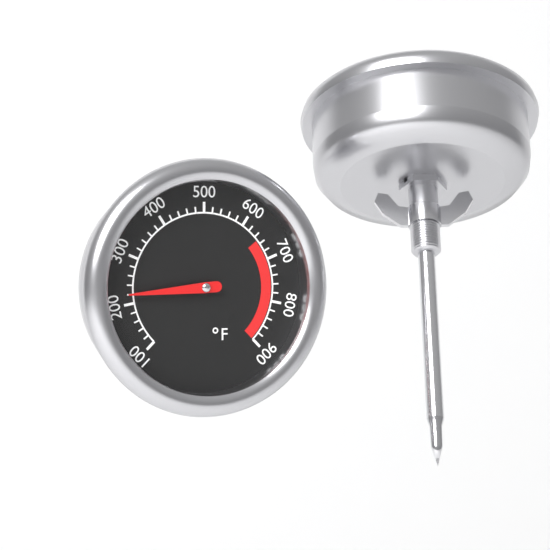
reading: 220 °F
